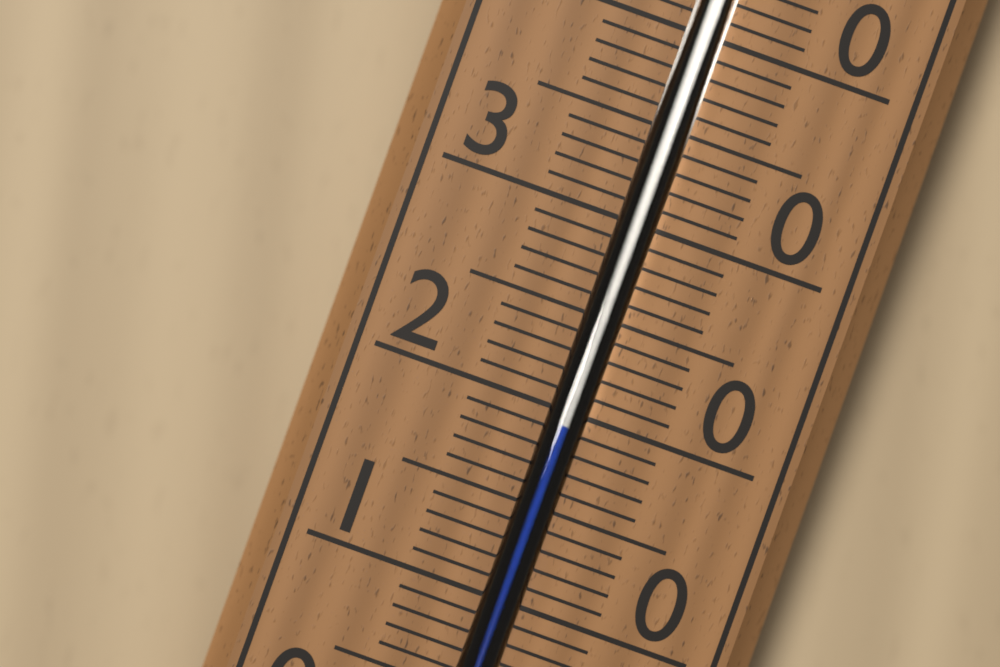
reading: 19.5 °C
